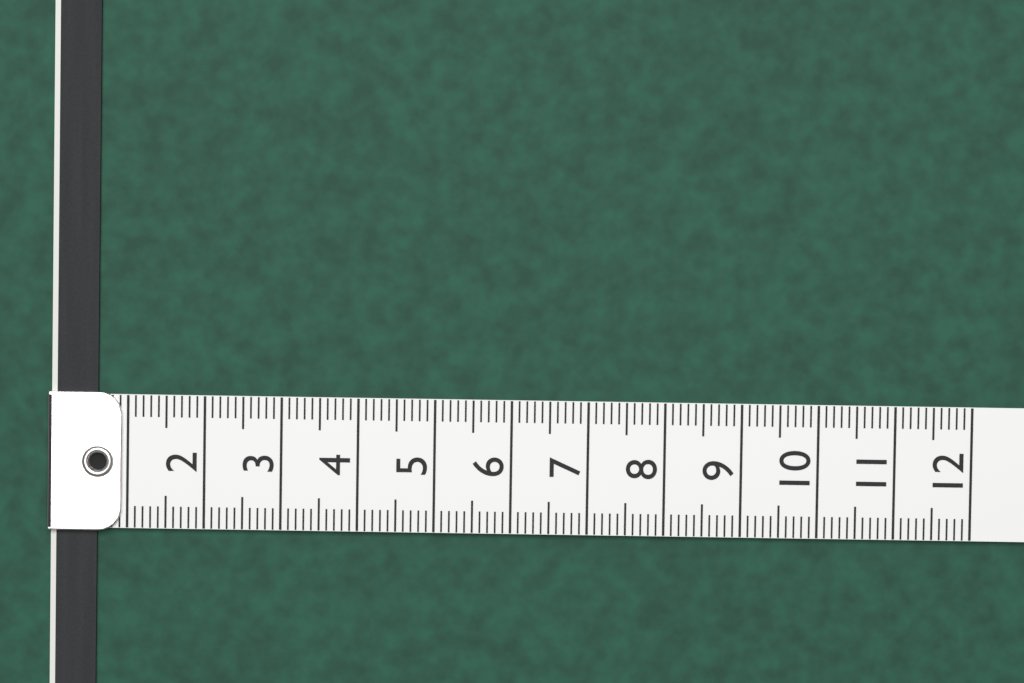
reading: 0.6 (no unit)
